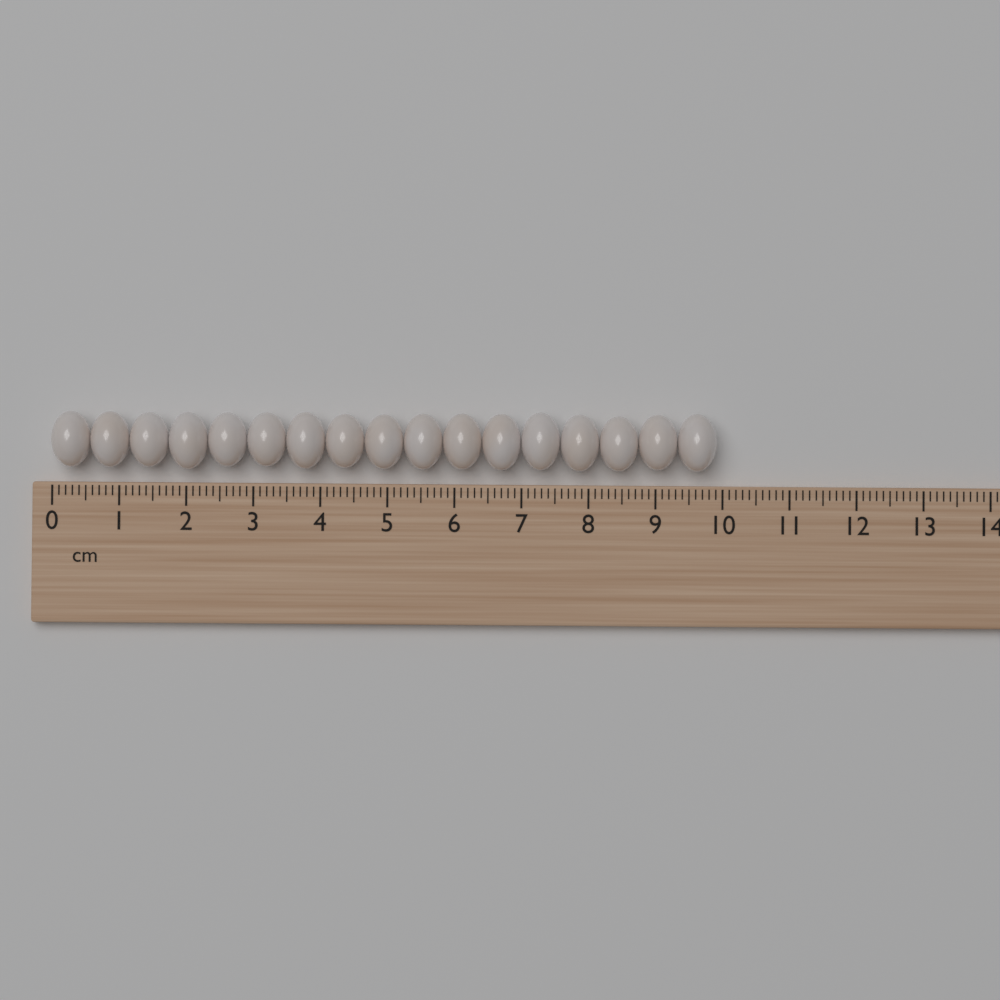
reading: 9.9 cm
